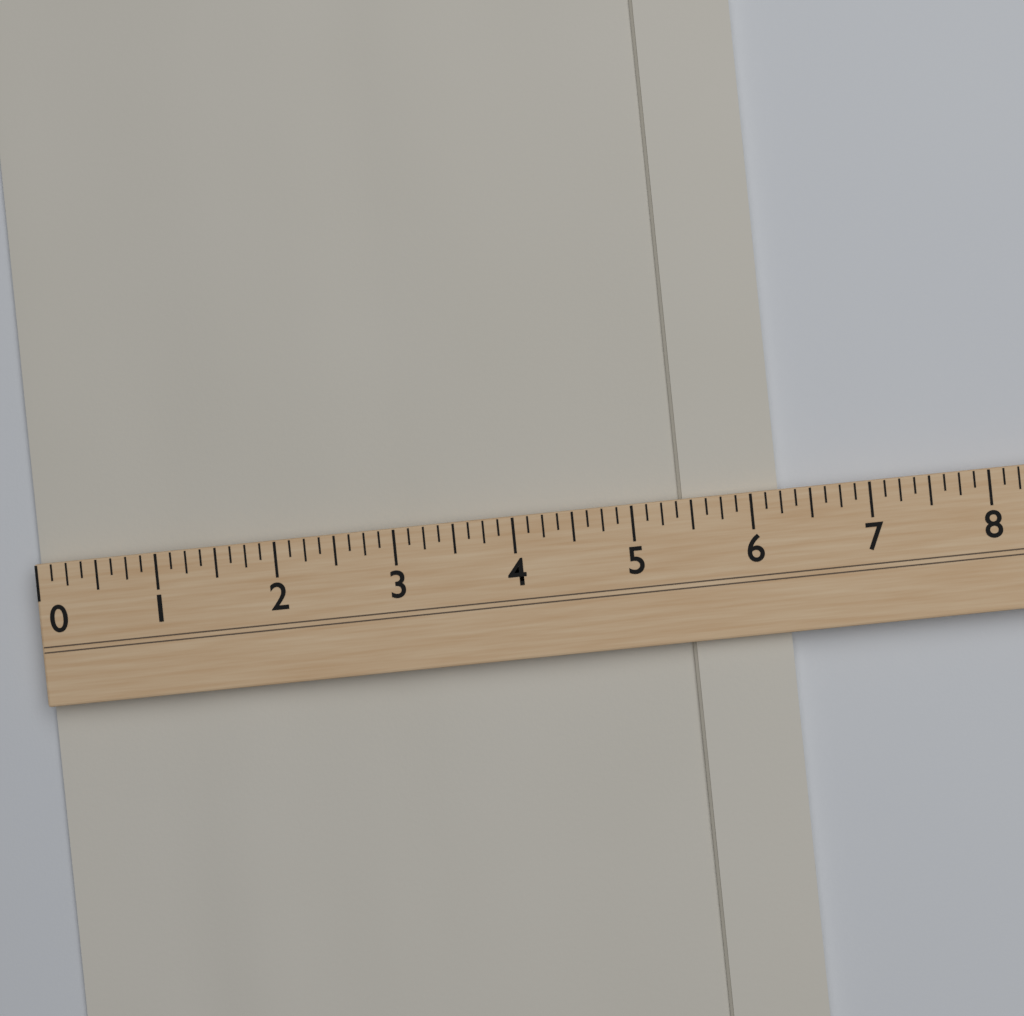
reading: 6.250 (no unit)
